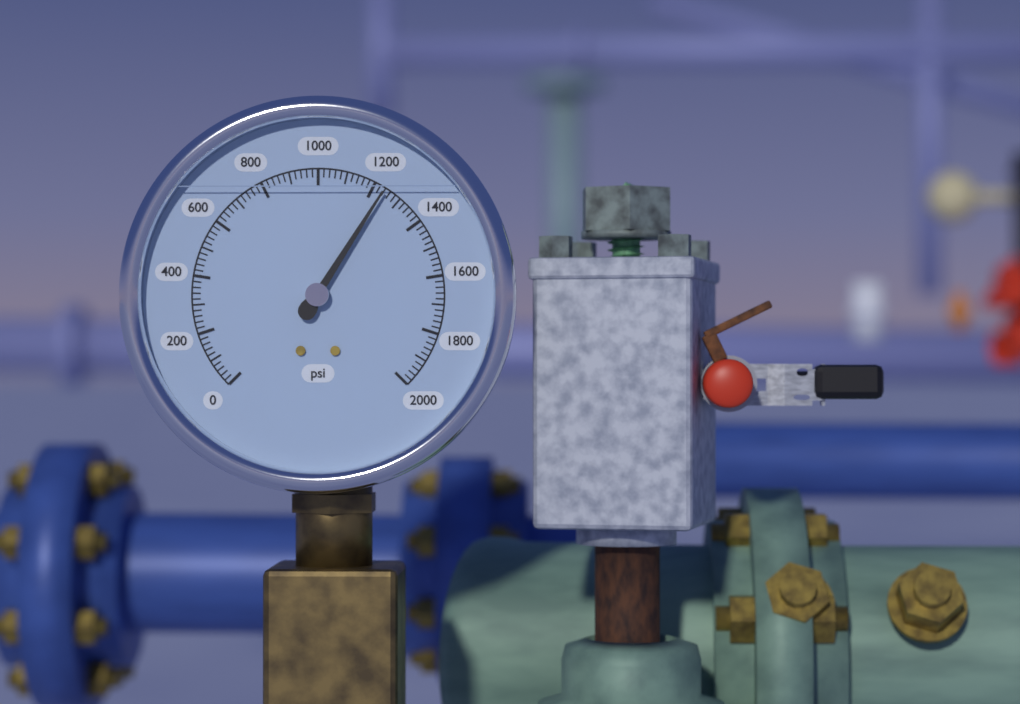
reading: 1240 psi
